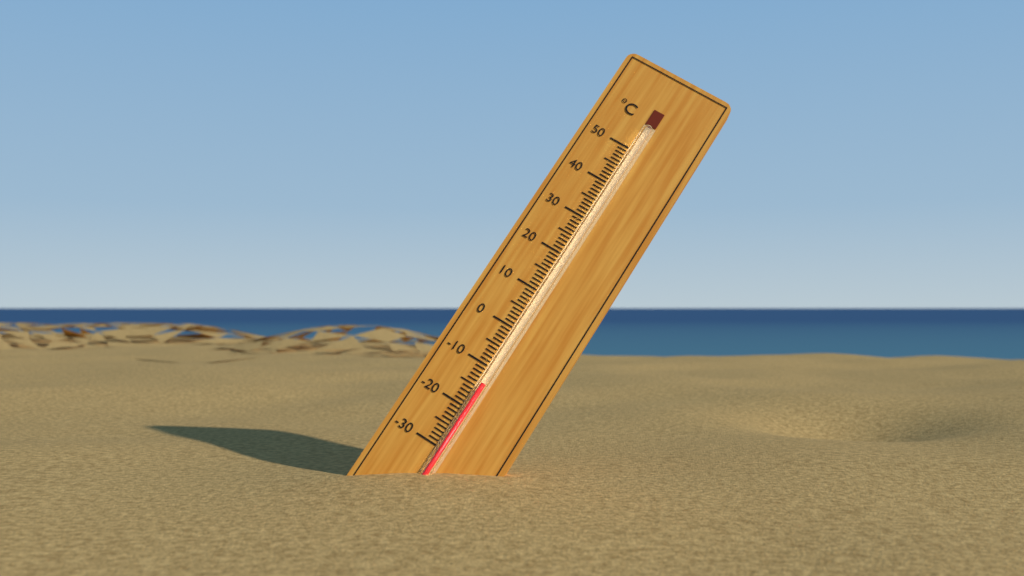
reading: -14 °C
